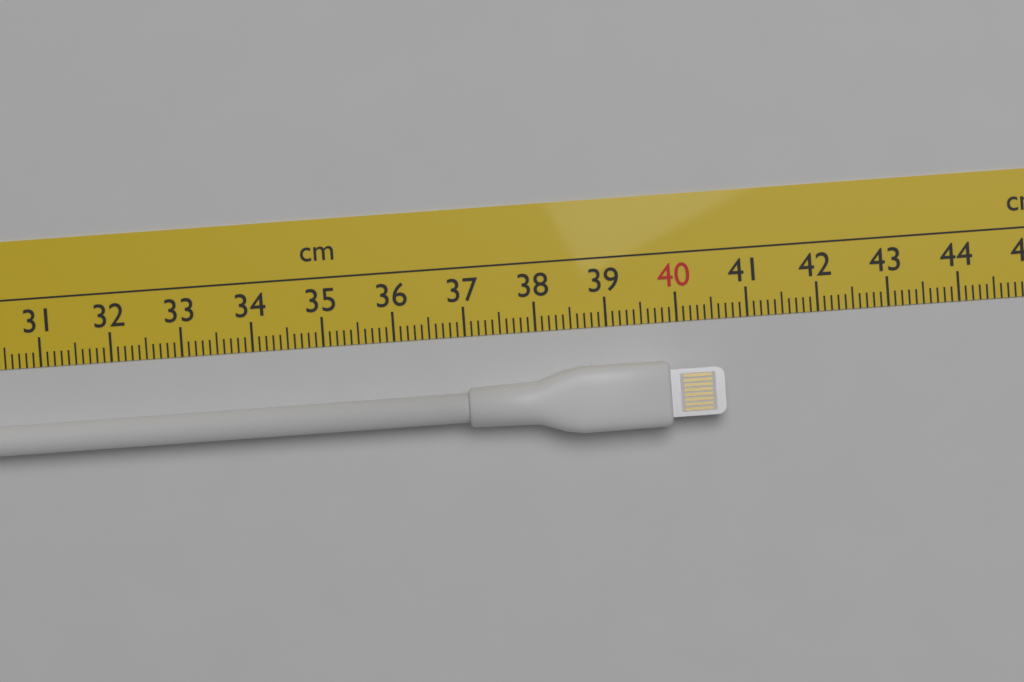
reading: 40.6 cm
